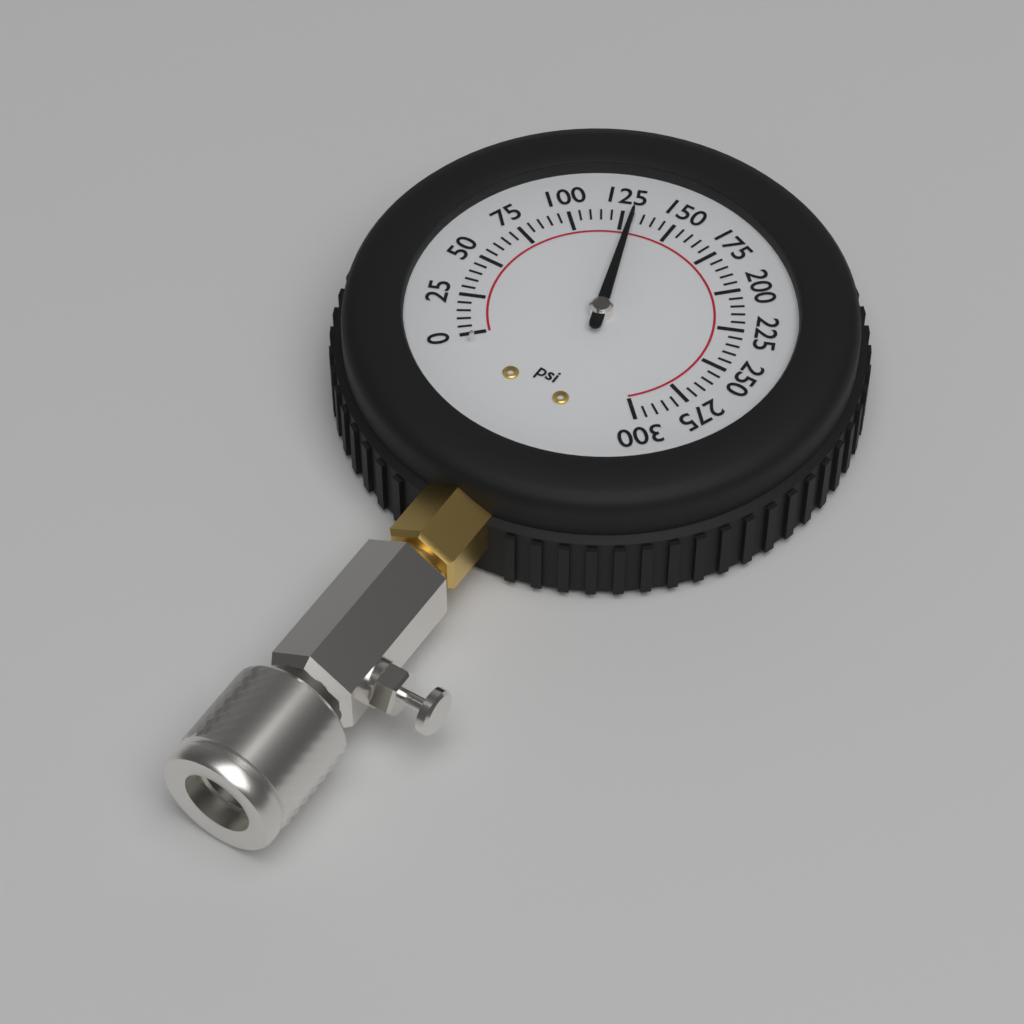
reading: 130 psi
